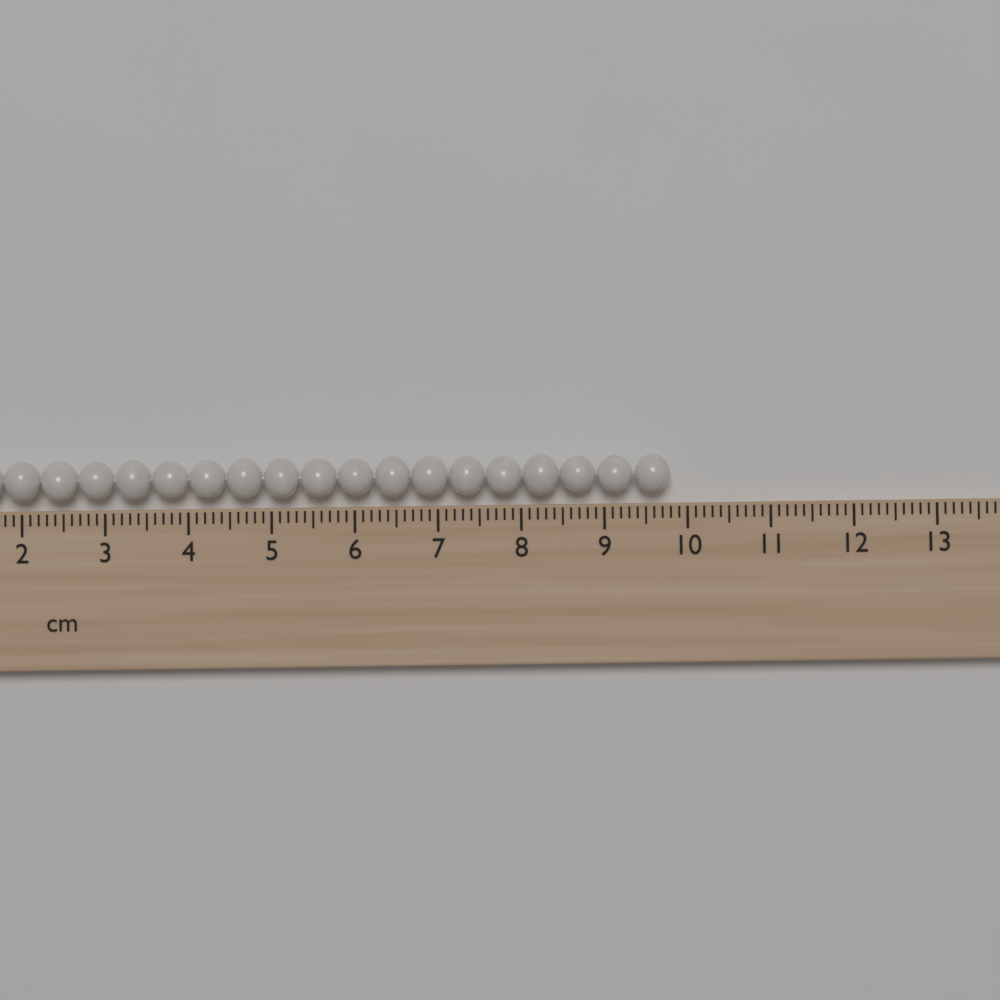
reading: 9.8 cm
